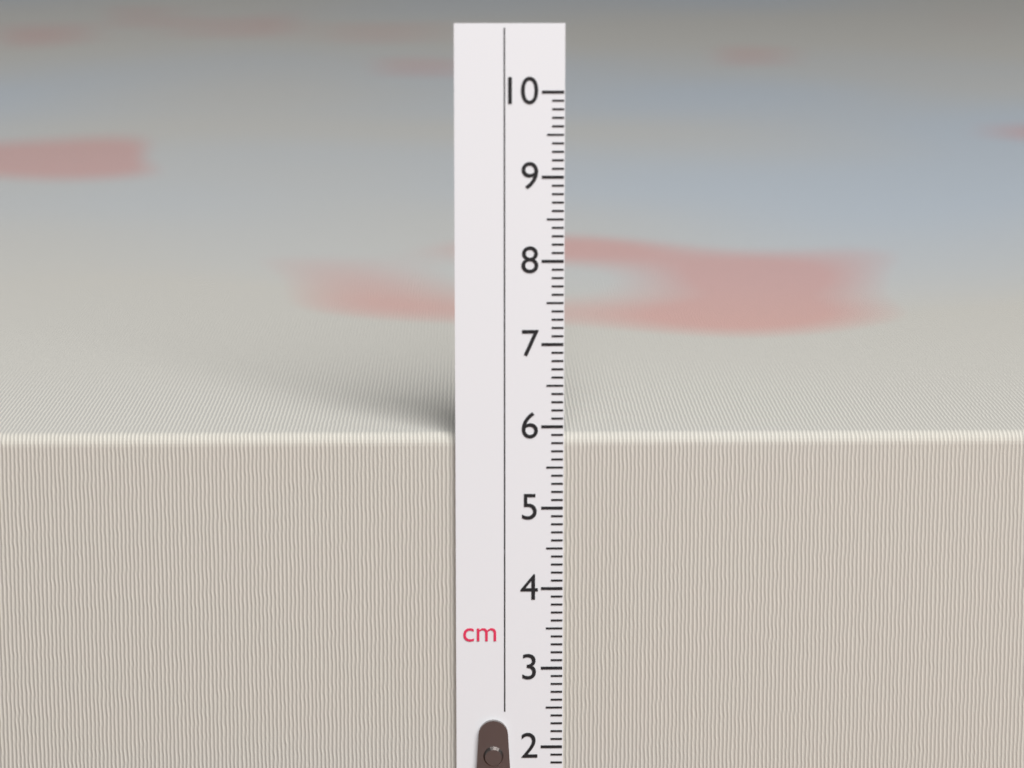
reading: 5.9 cm
